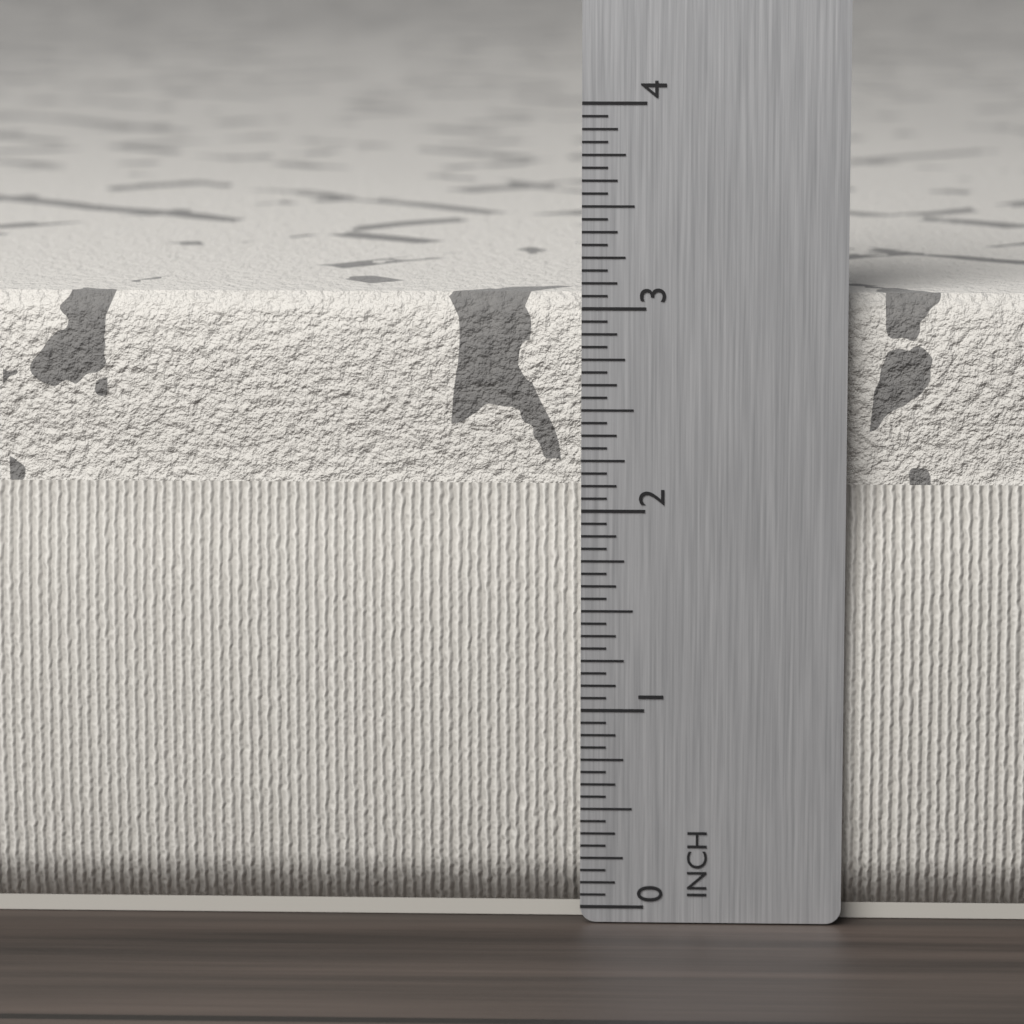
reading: 3.0625 in
